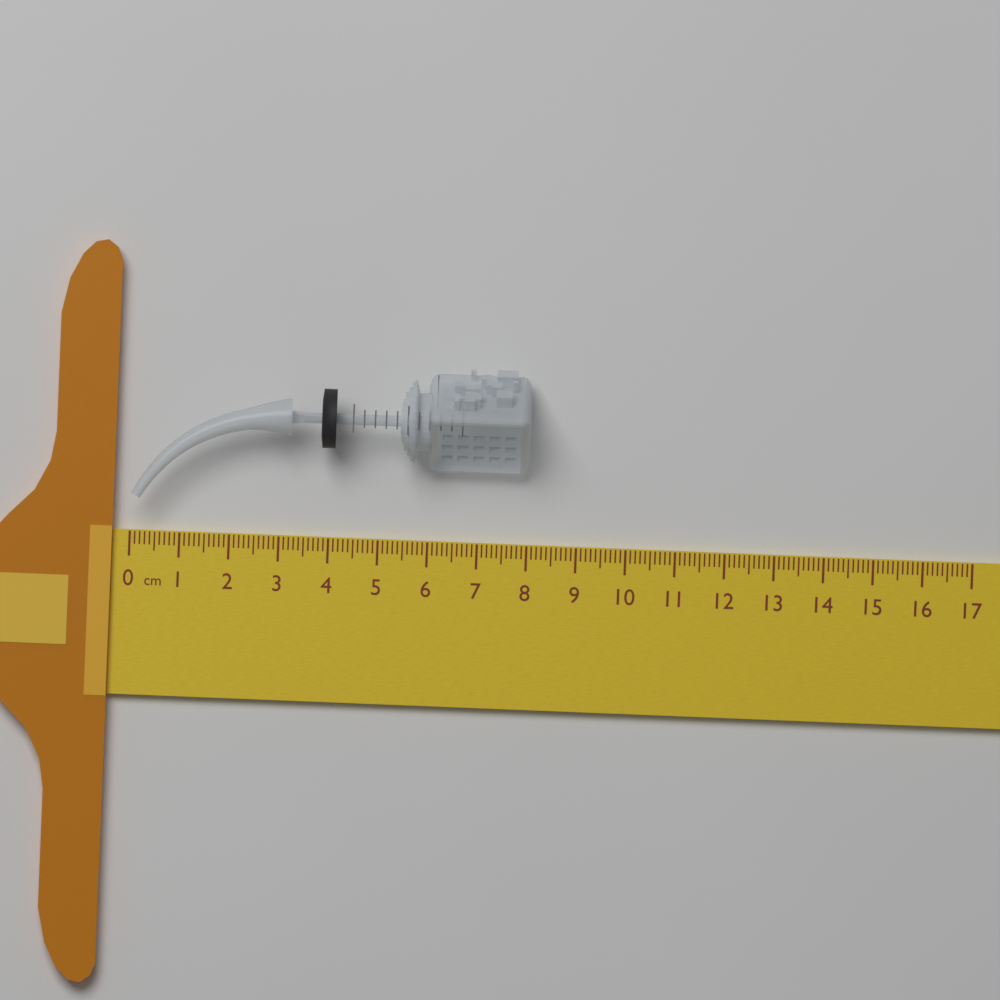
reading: 8.0 cm
